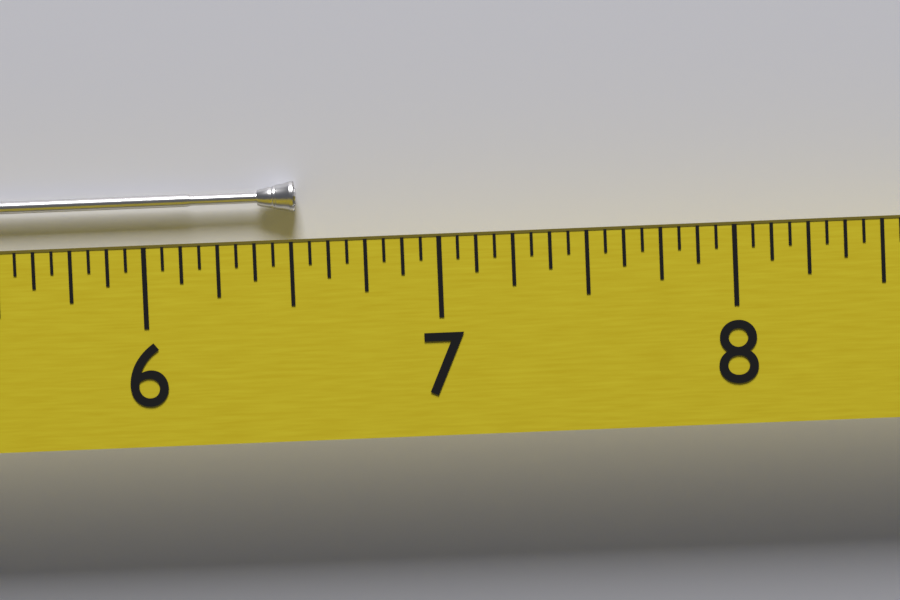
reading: 6.5000 (no unit)
